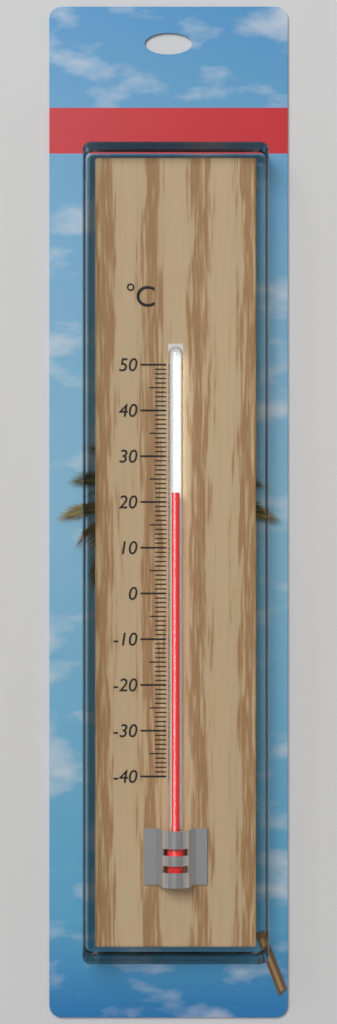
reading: 22 °C
